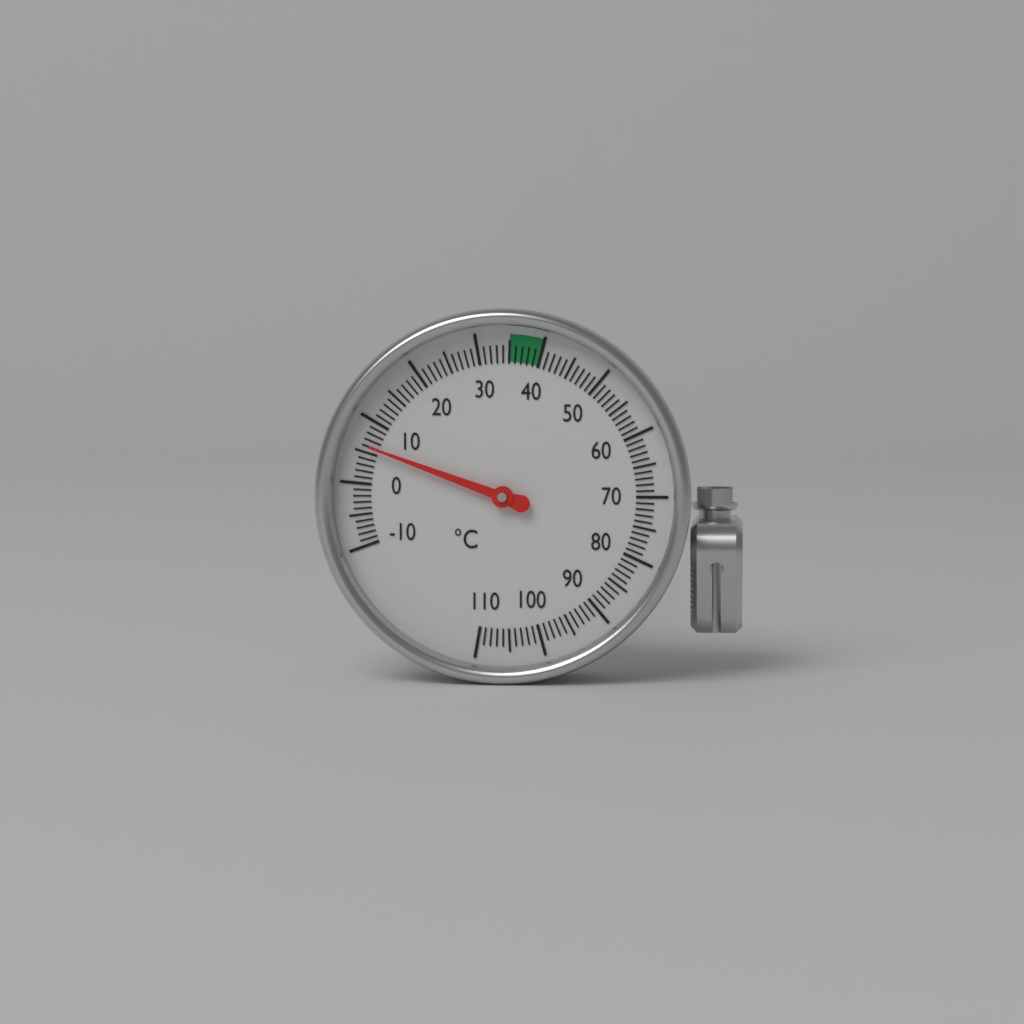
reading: 6 °C
